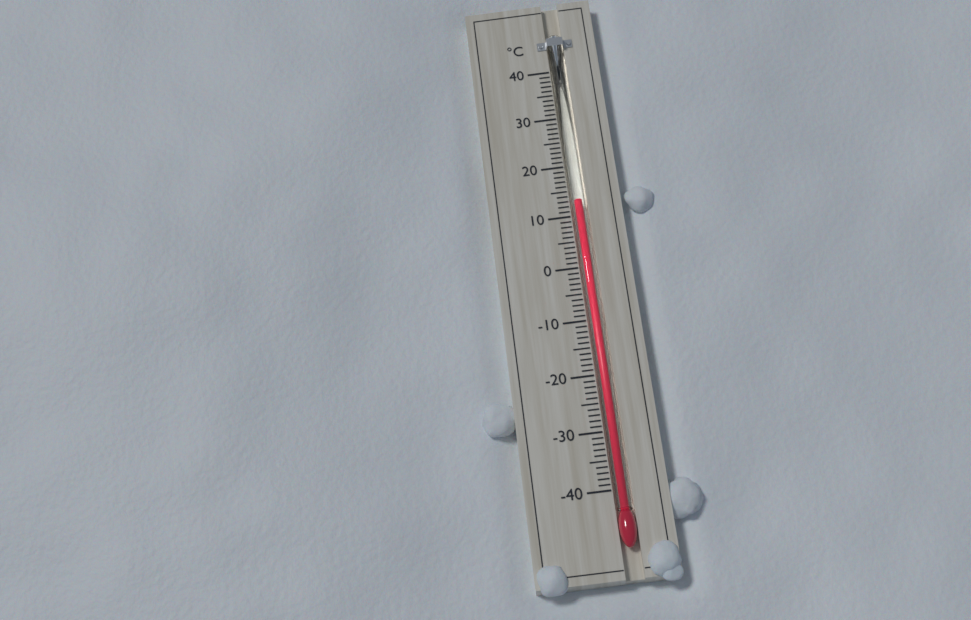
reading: 13 °C
